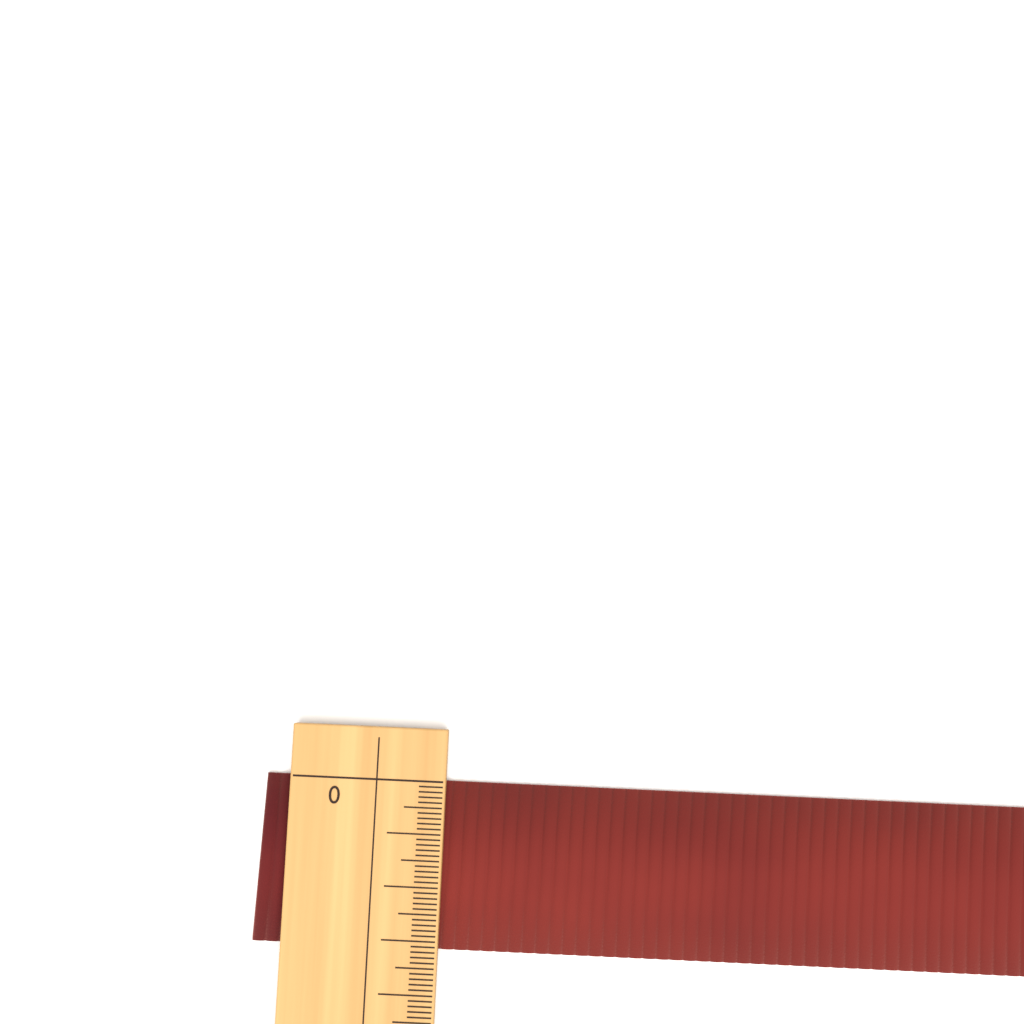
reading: 3.2 (no unit)
